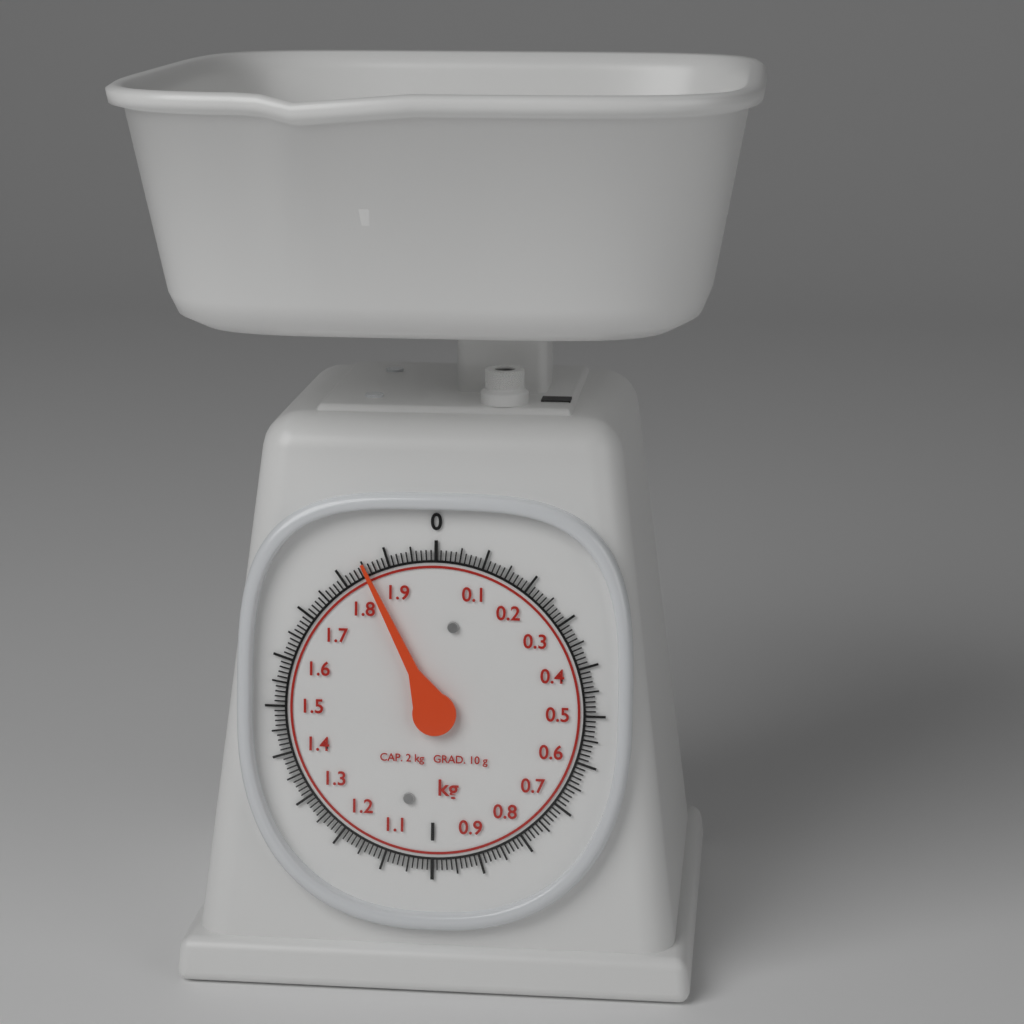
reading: 1.85 kg
